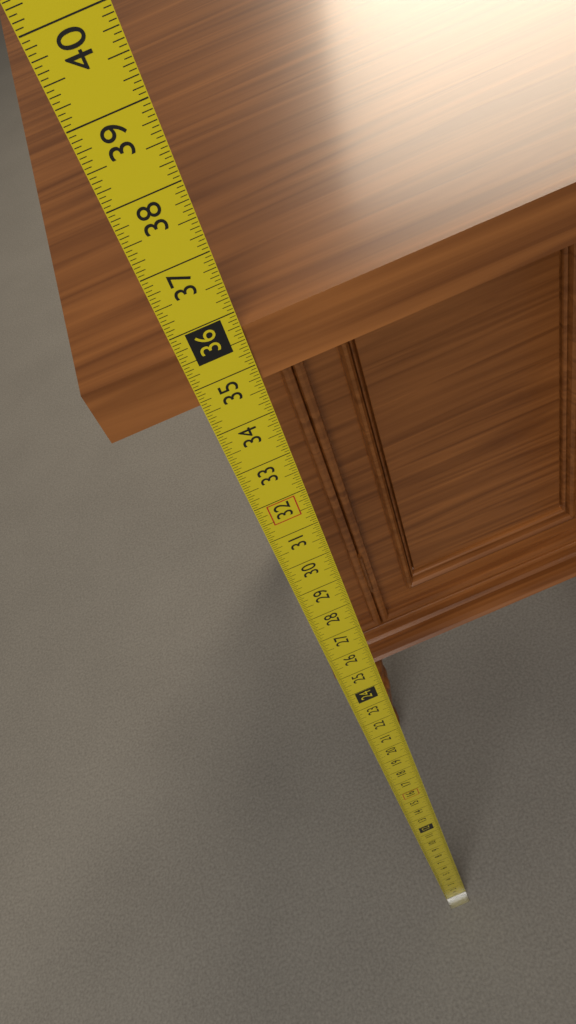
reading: 35.6875 in
